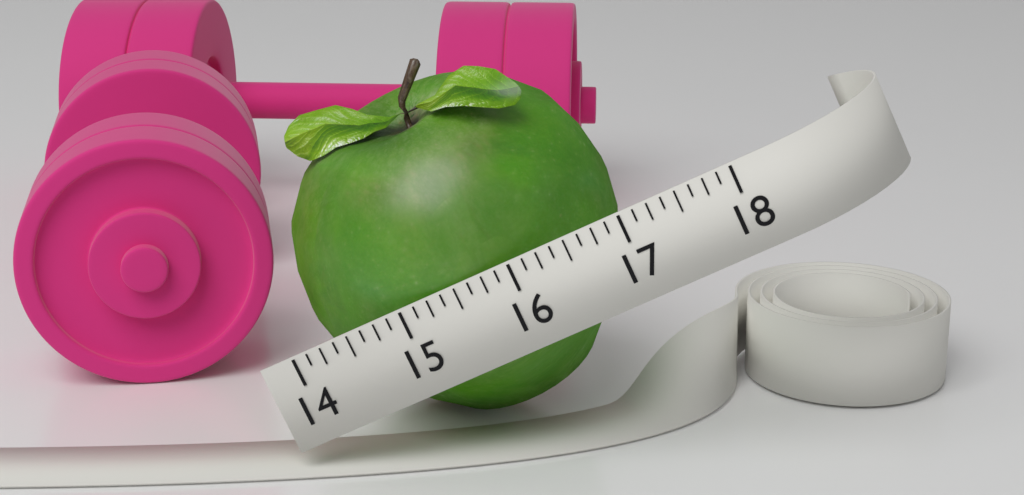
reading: 17.000 (no unit)
